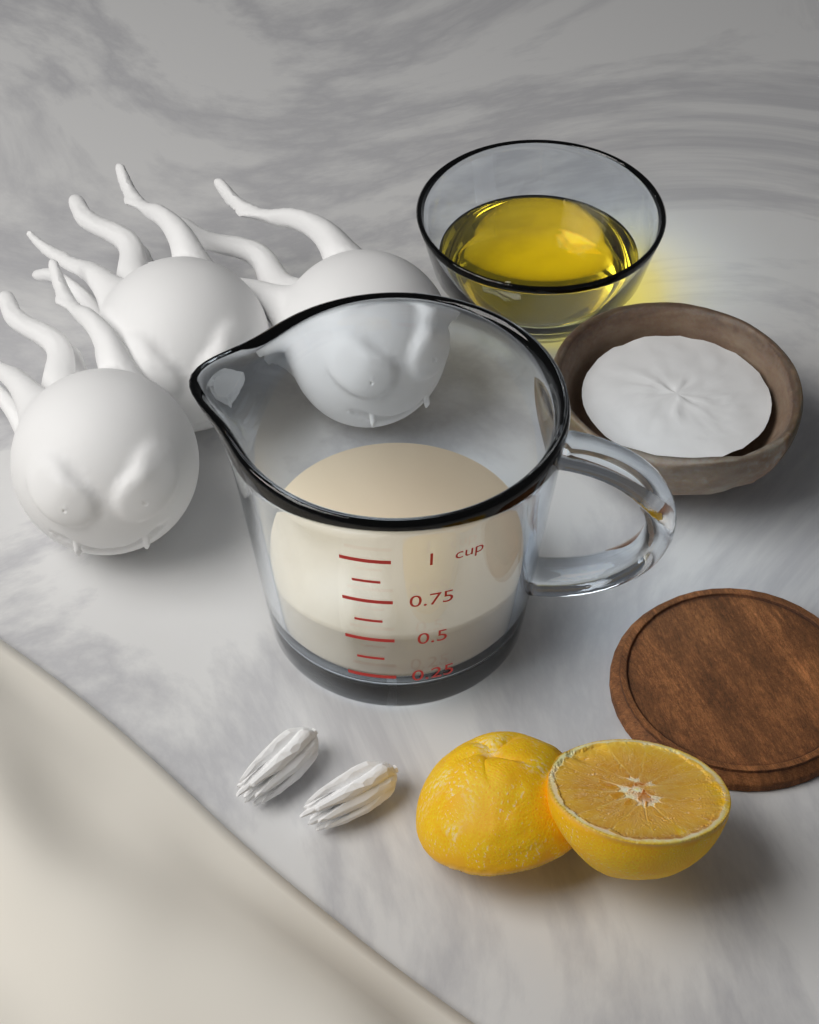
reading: 0.500 cup
